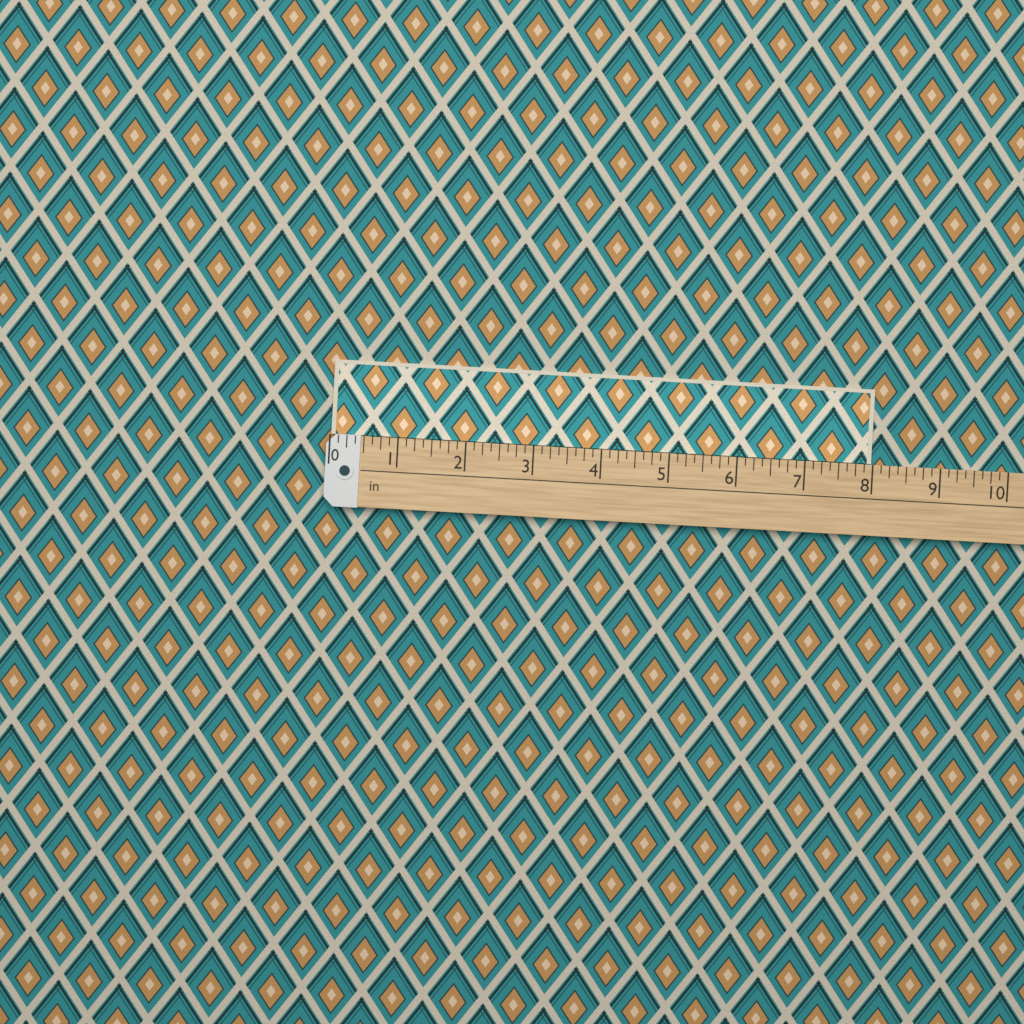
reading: 8.000 in
